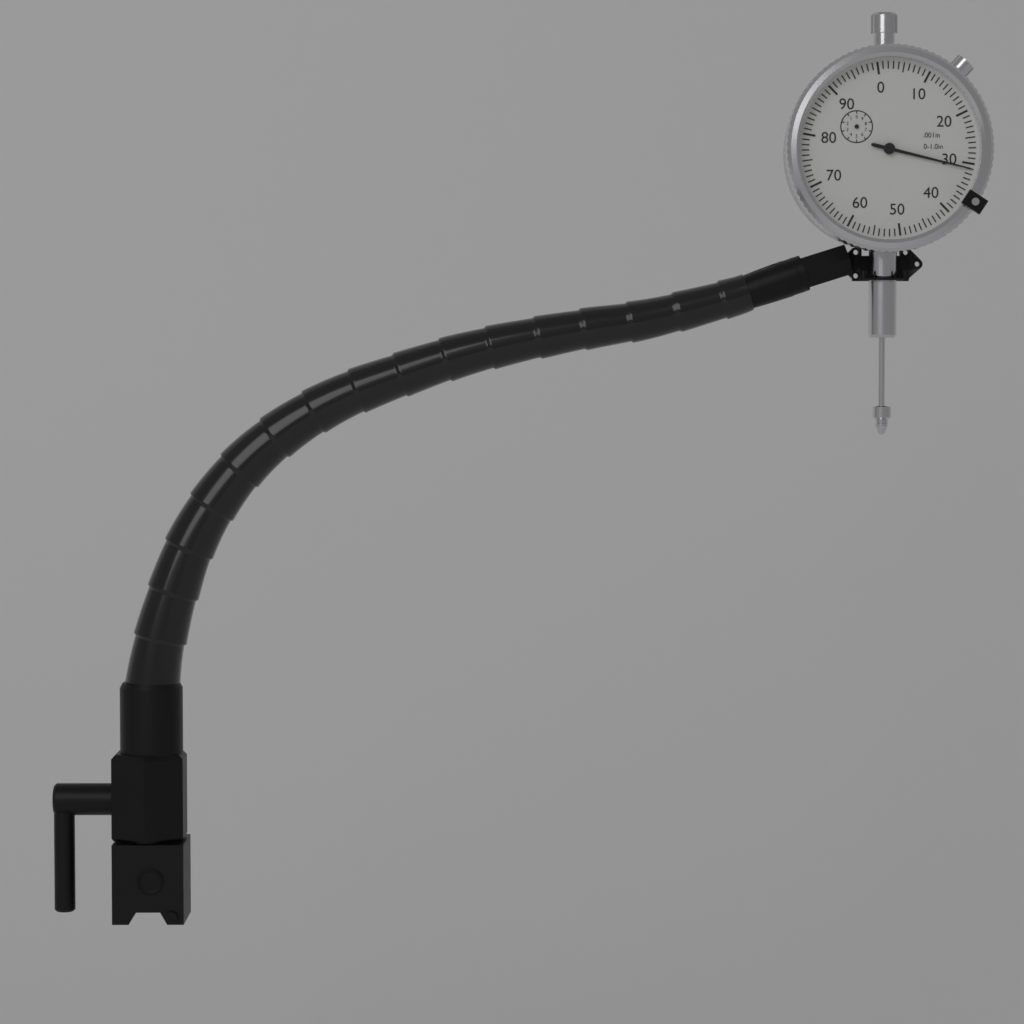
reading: 0.031 in
